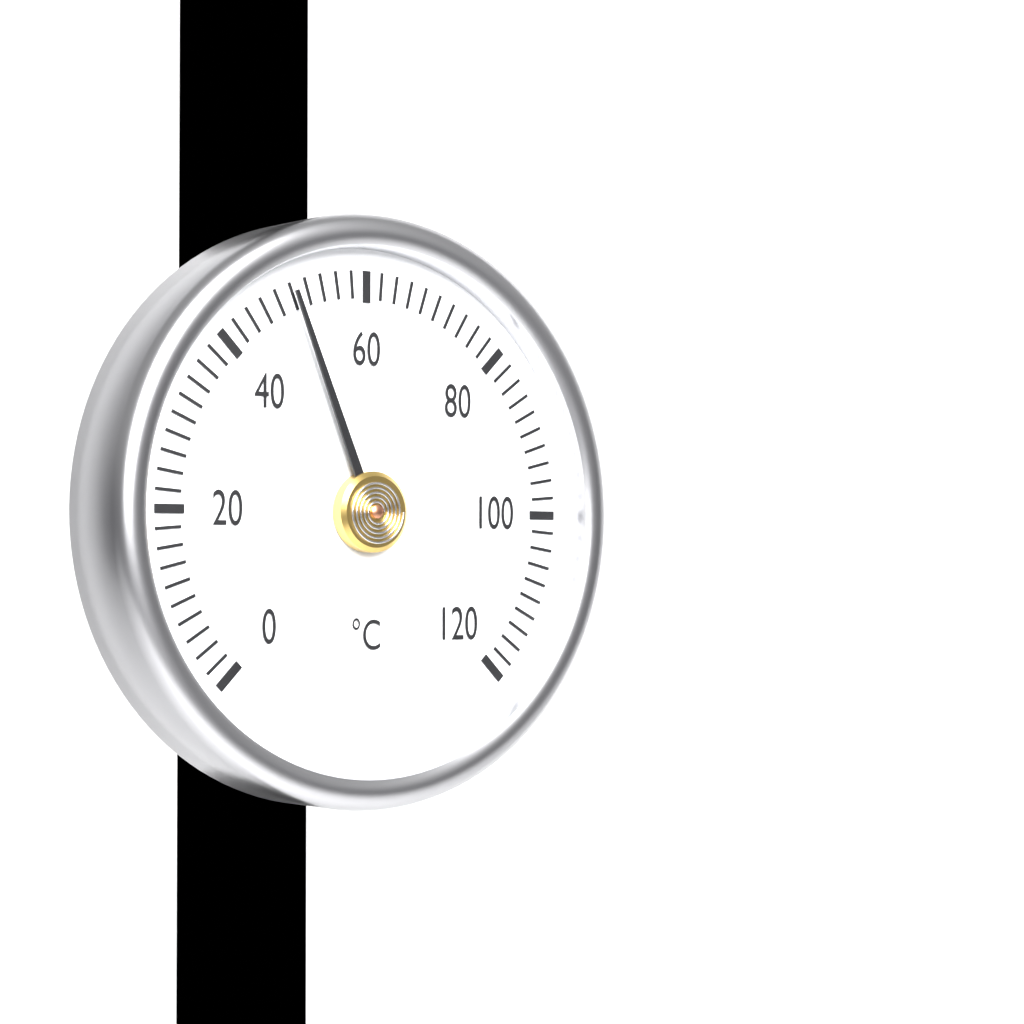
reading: 50 °C
